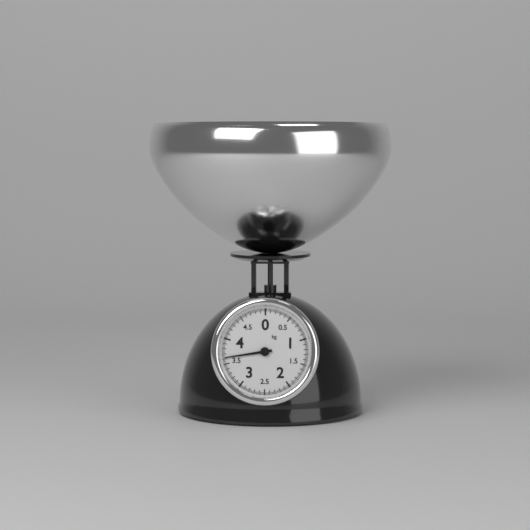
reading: 3.625 kg
